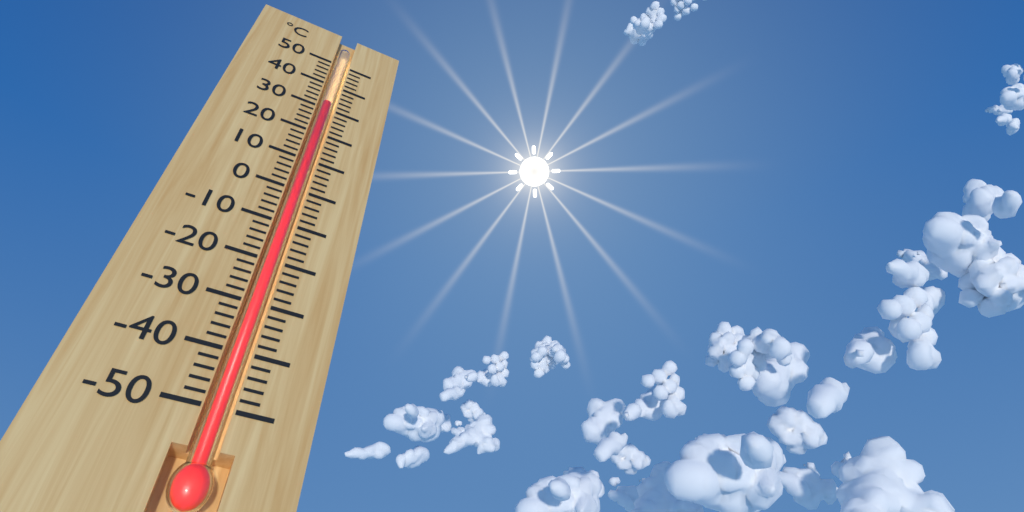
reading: 32 °C
